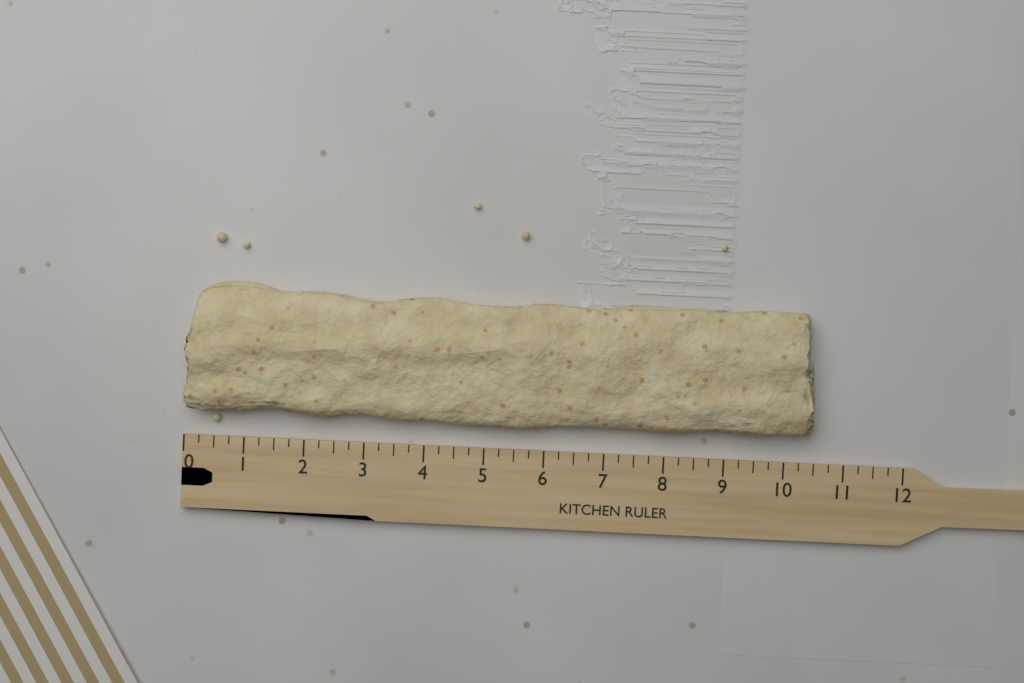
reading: 10.50 (no unit)
